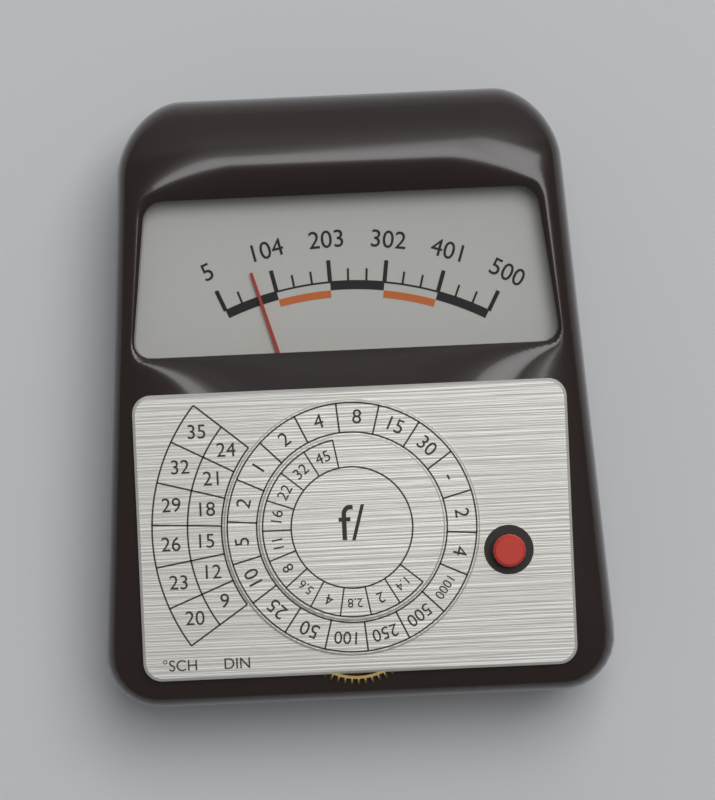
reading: 71 (no unit)
